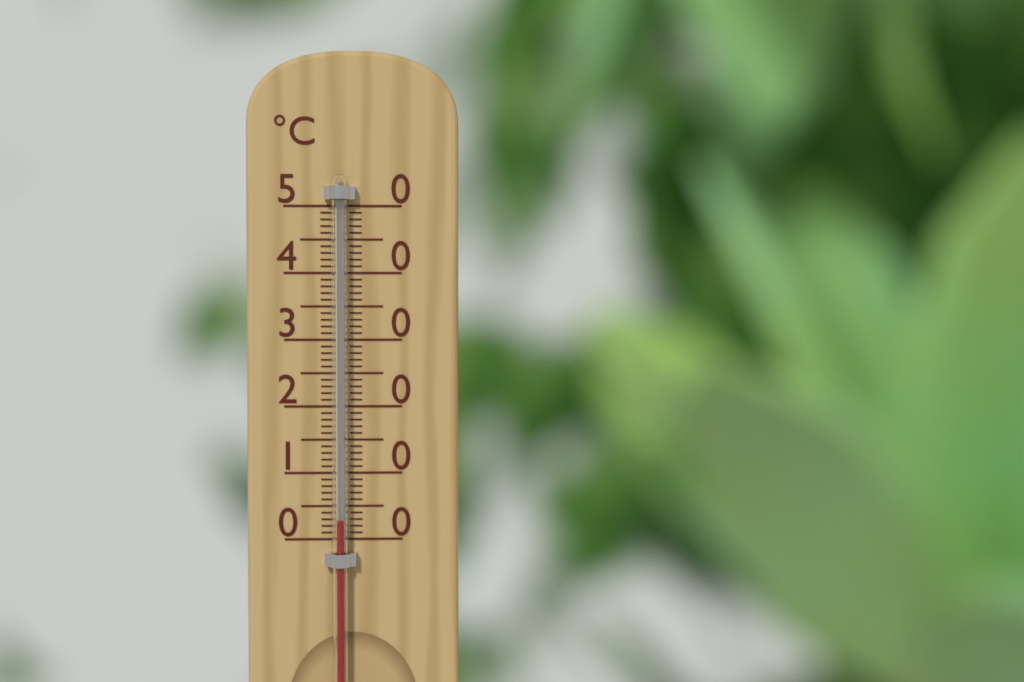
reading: 3 °C
